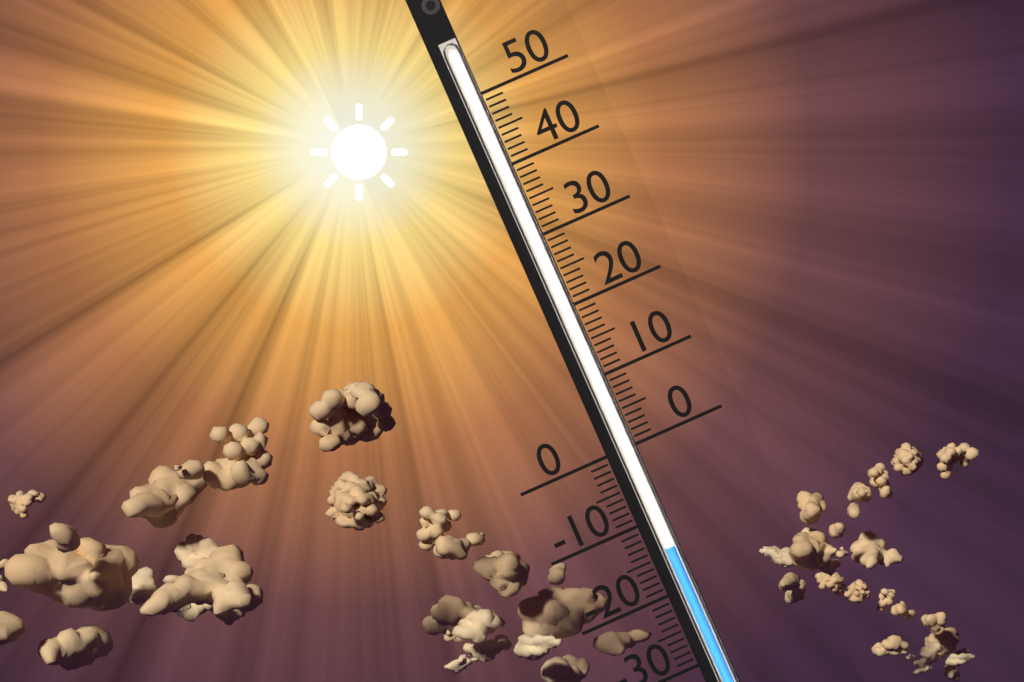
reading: -14 (no unit)
